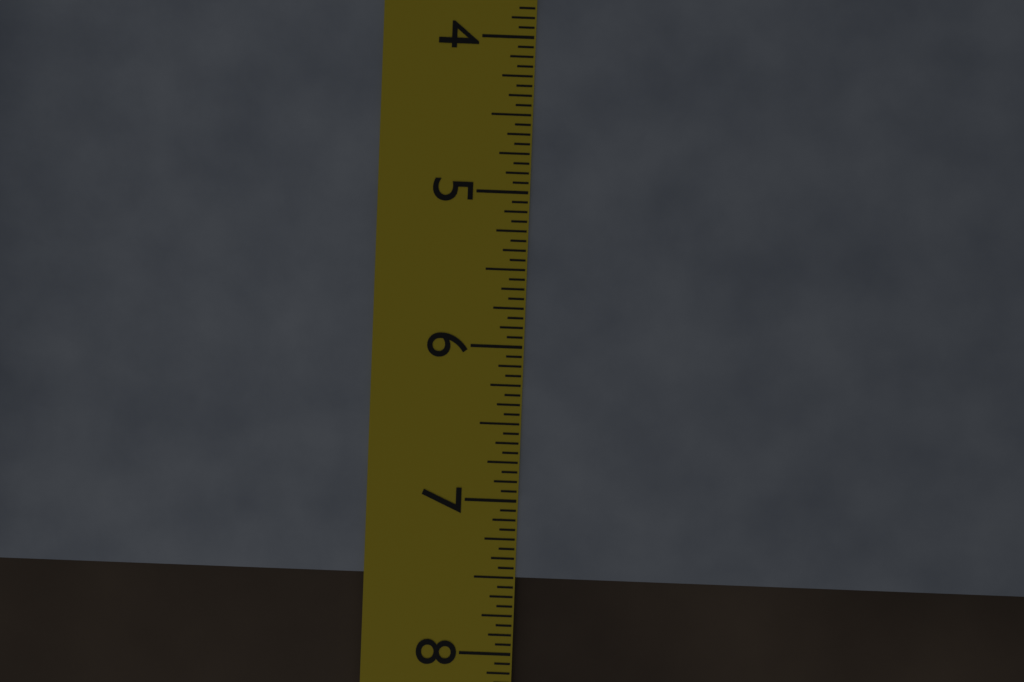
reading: 7.5000 in
